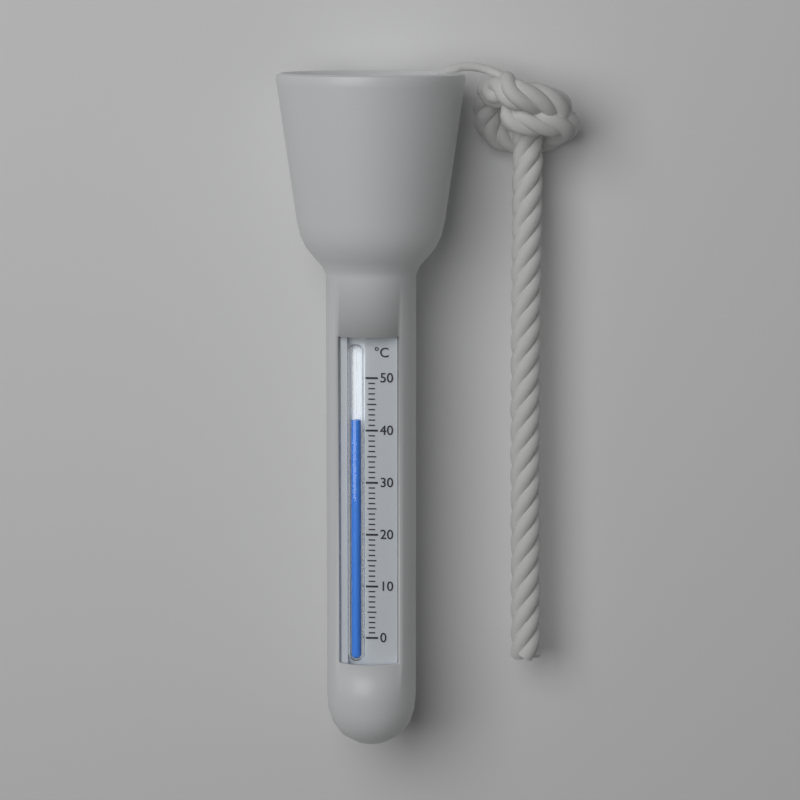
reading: 42 °C
